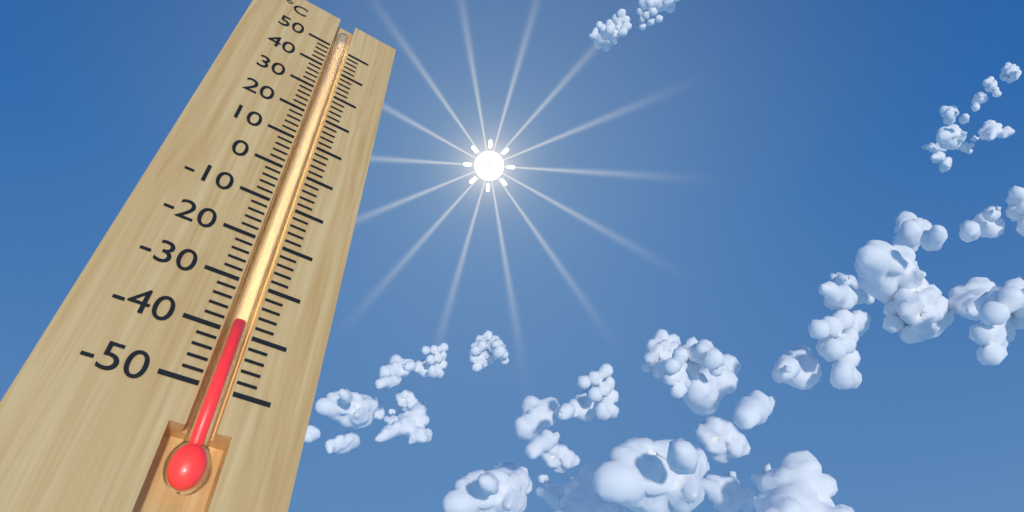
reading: -38 °C
